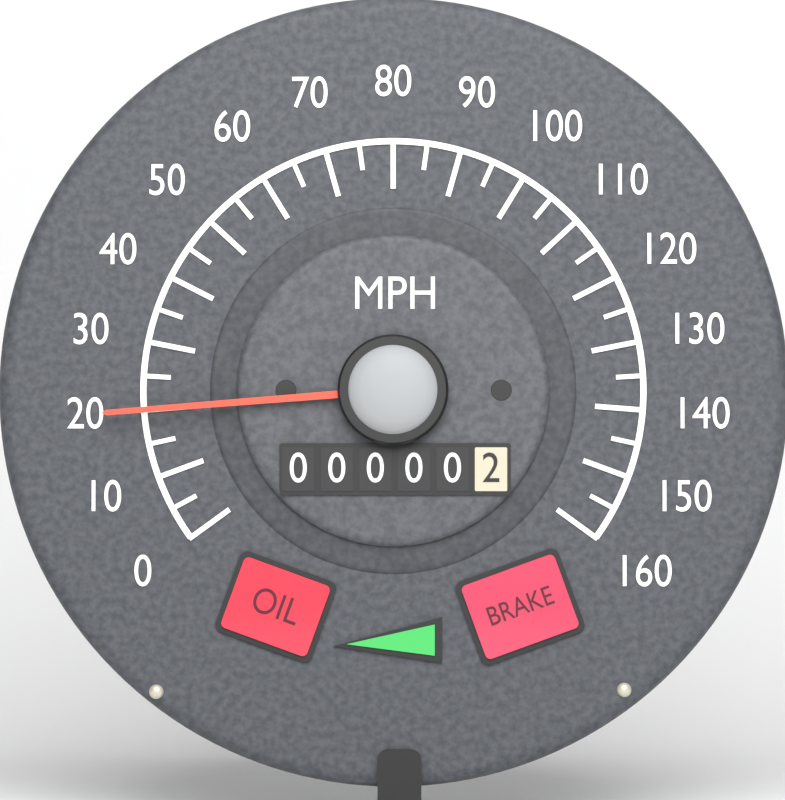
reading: 20 MPH
